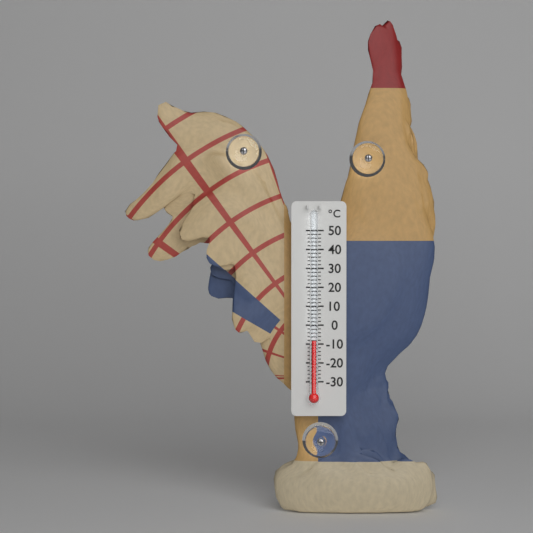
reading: -8 °C
